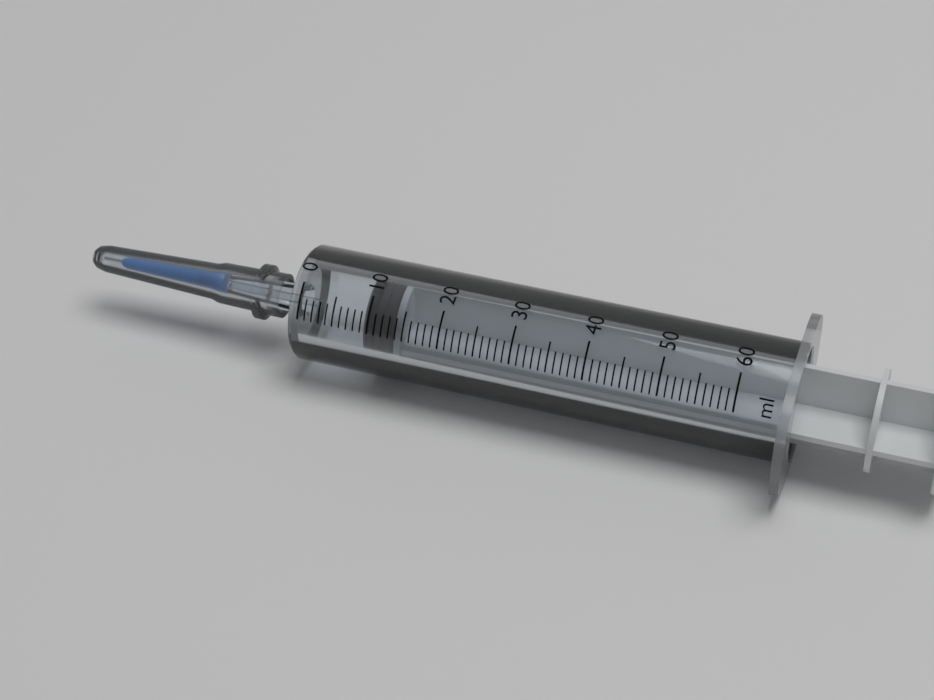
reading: 9 ml
